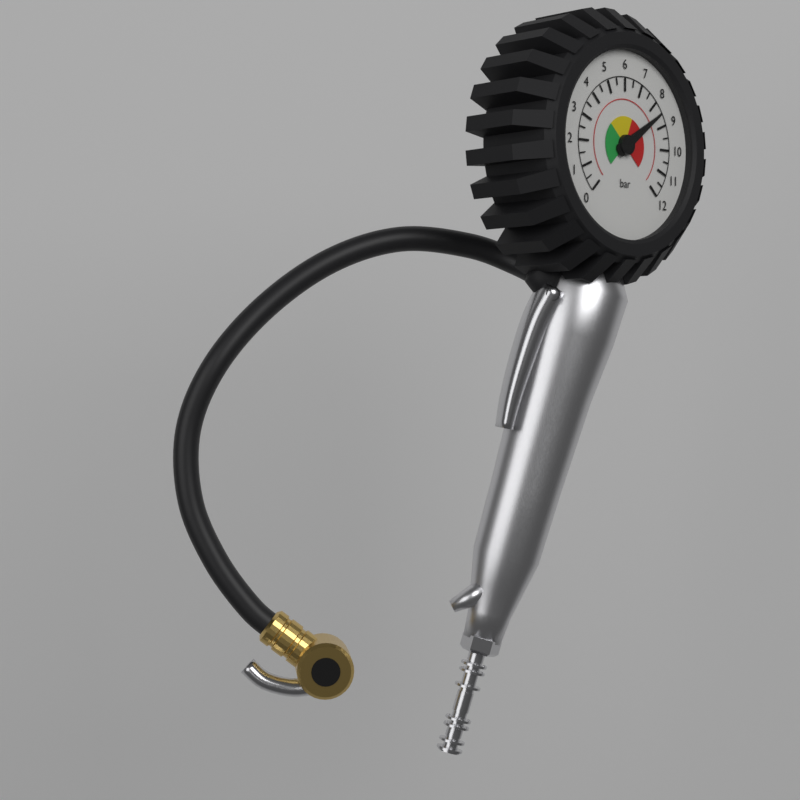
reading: 8.5 bar
